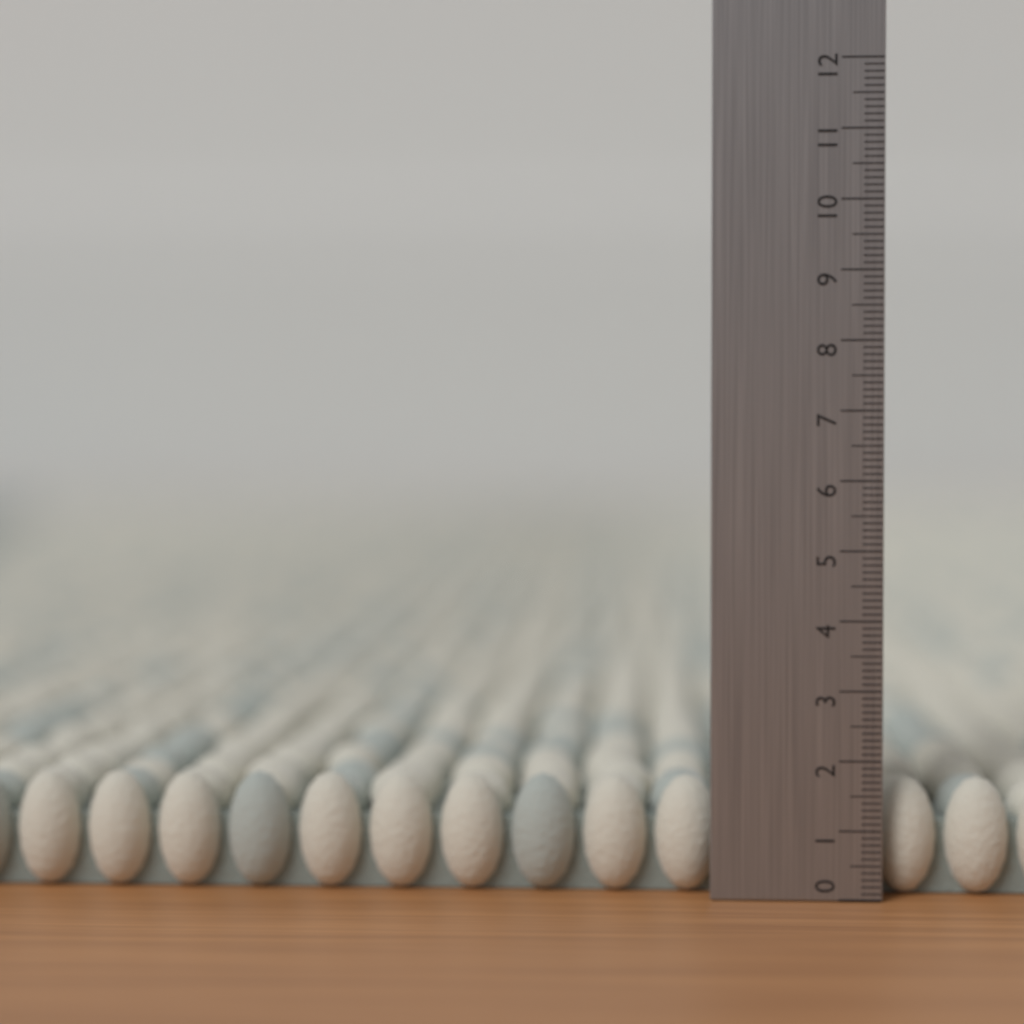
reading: 1.7 (no unit)
